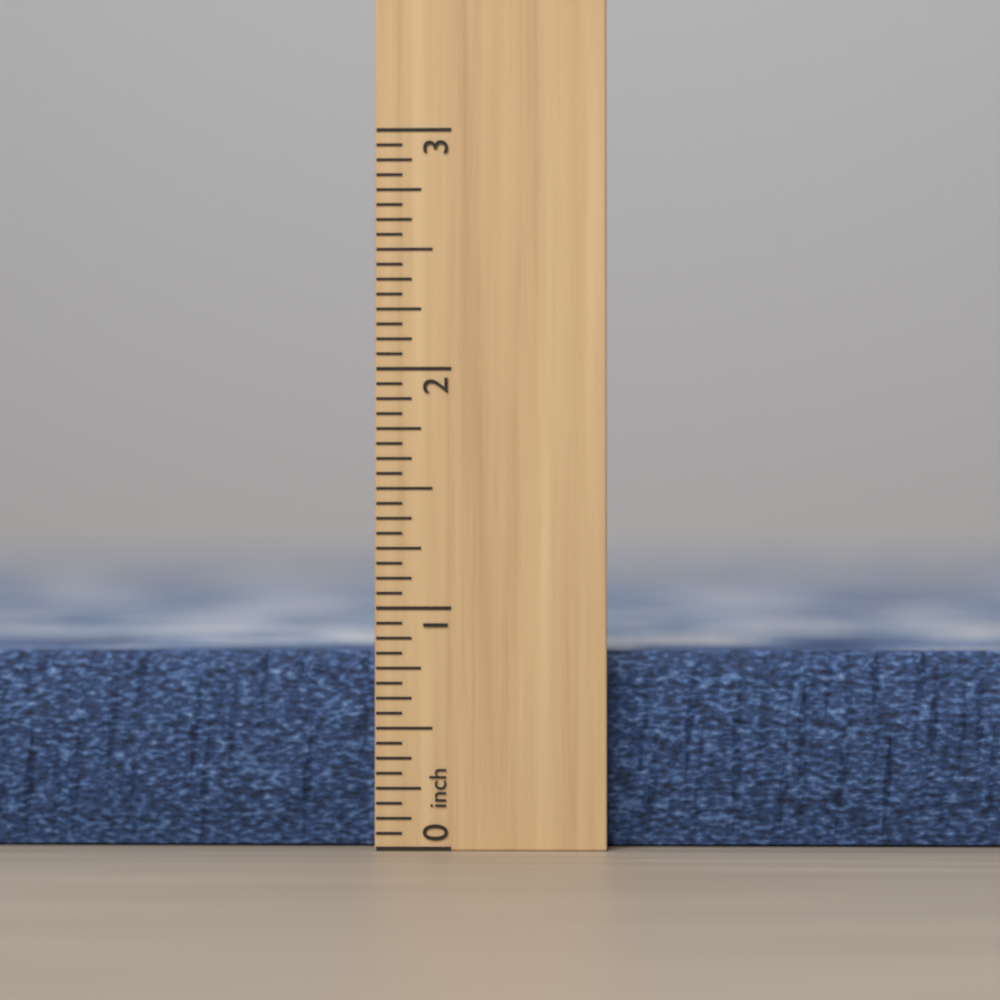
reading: 0.8125 inch
